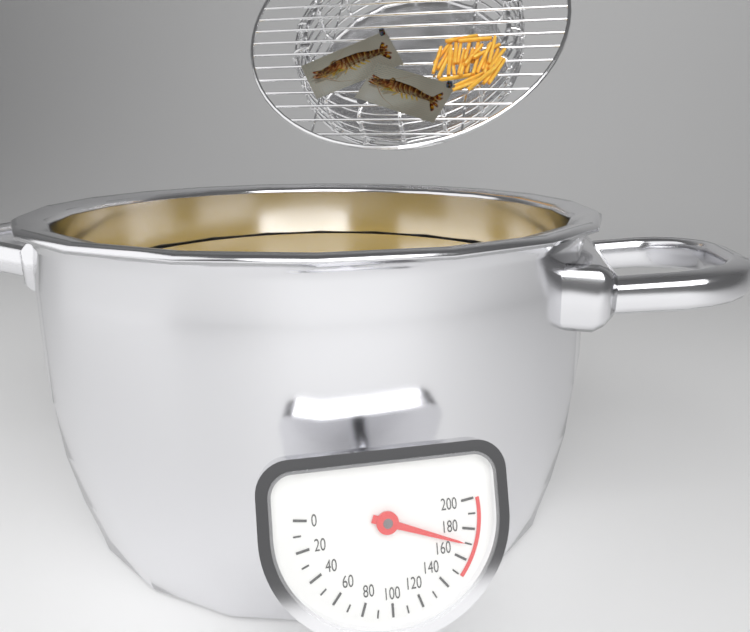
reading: 170 (no unit)
